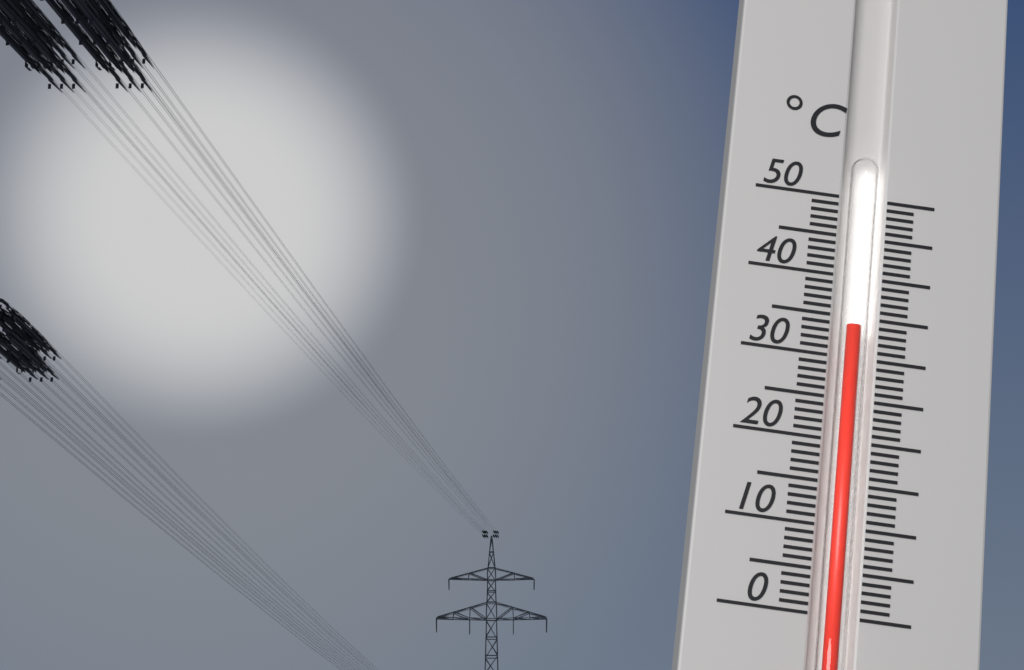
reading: 34 °C
